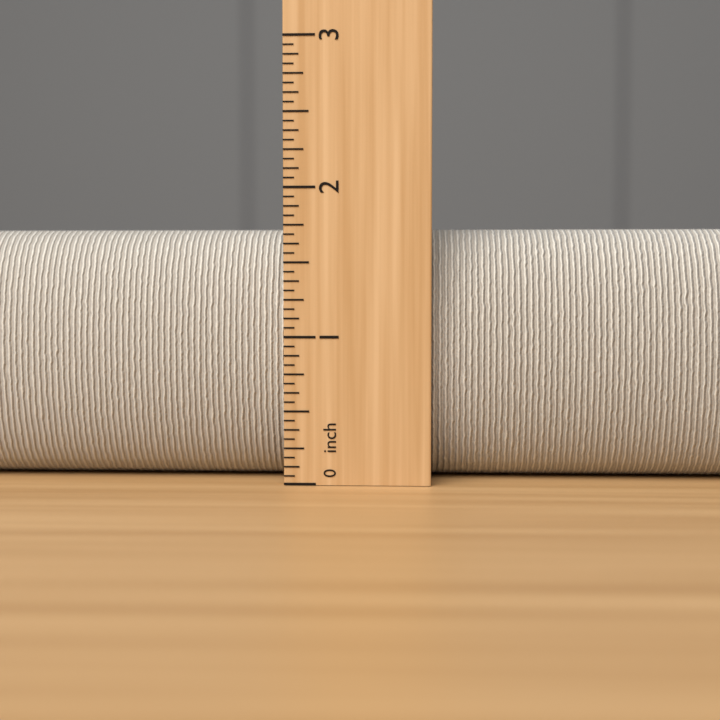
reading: 1.7500 inch
